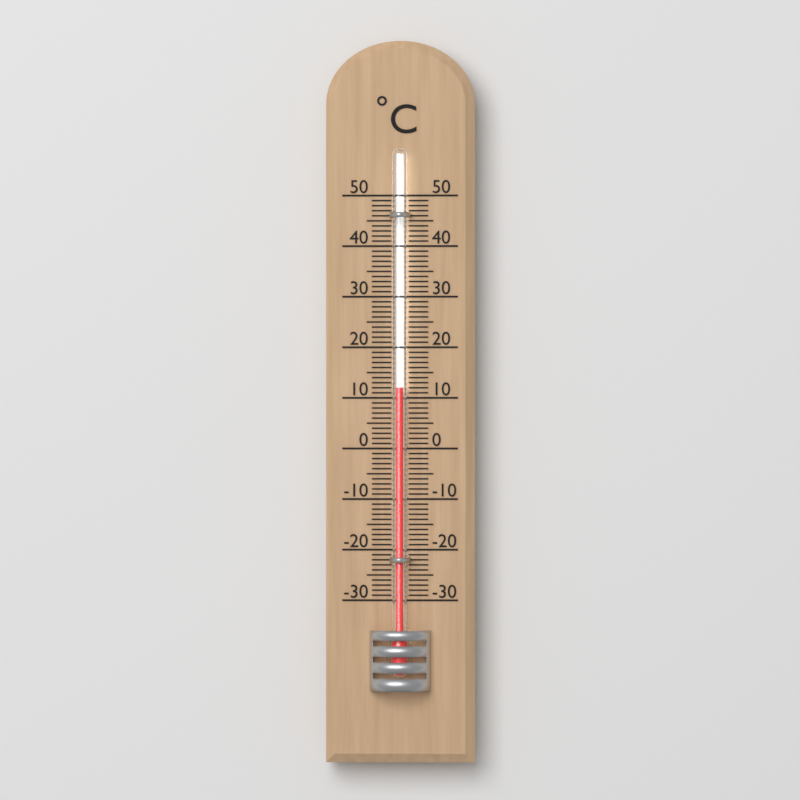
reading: 12 °C
